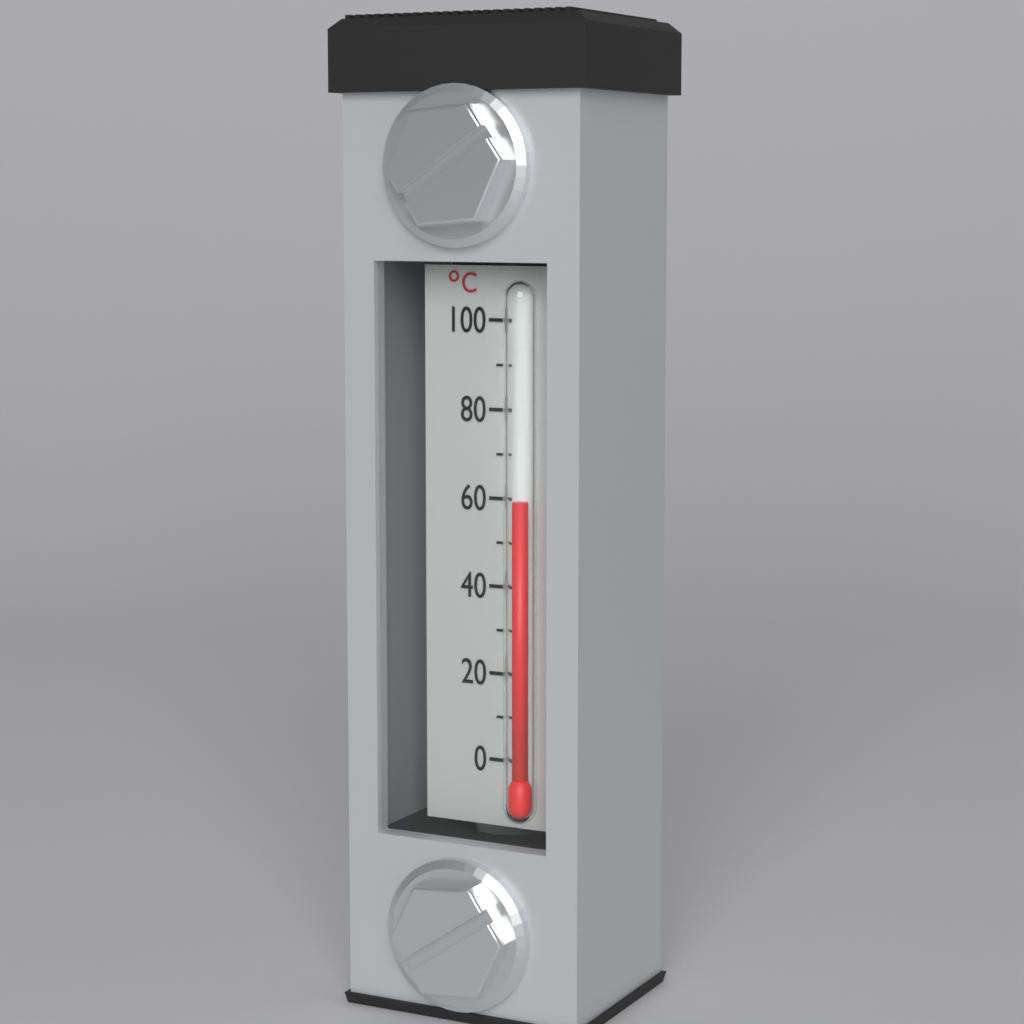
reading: 60 °C
